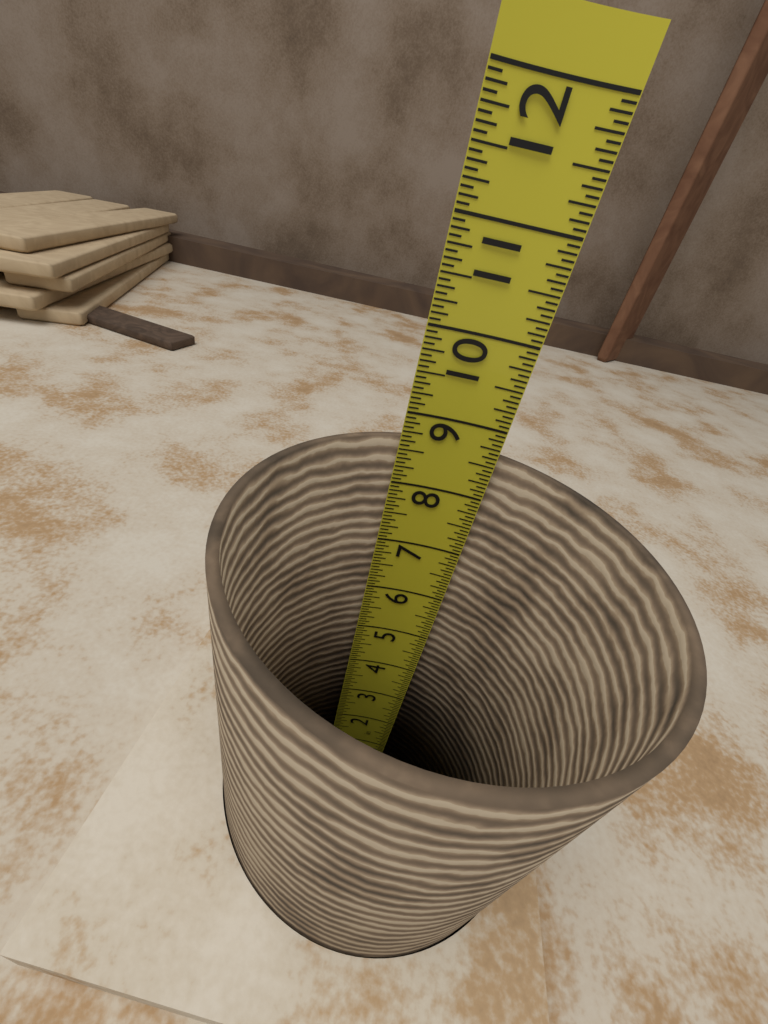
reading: 8.6250 in
